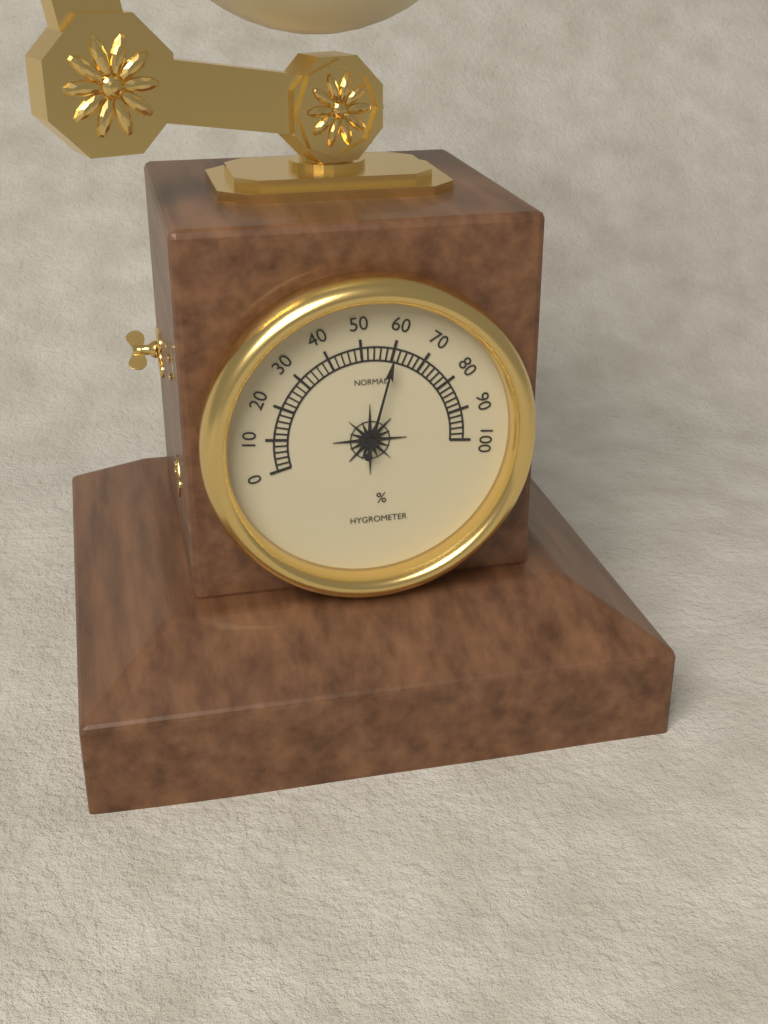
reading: 60 %
